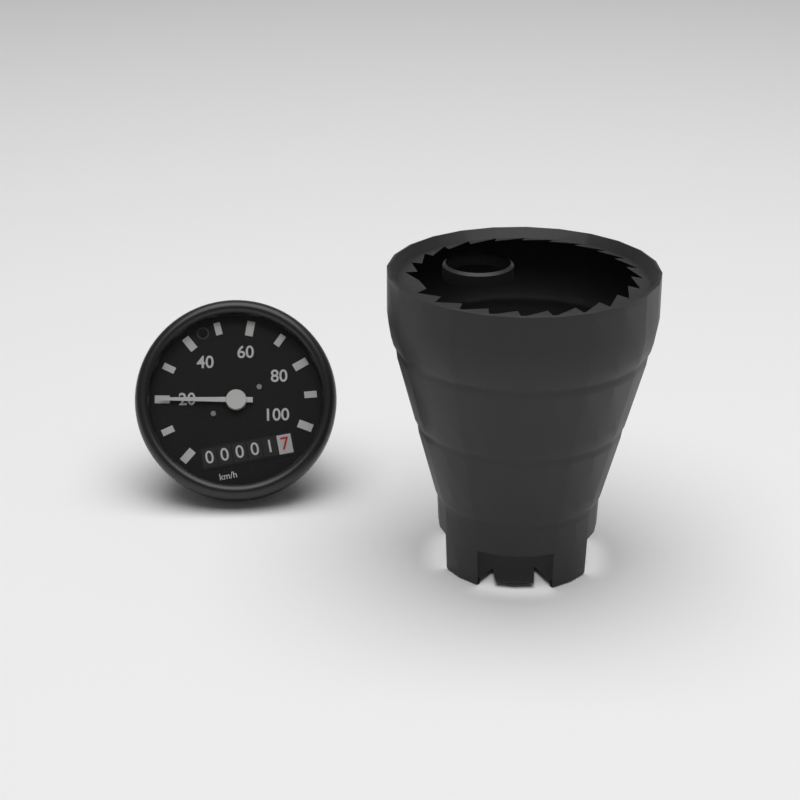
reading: 20 km/h
